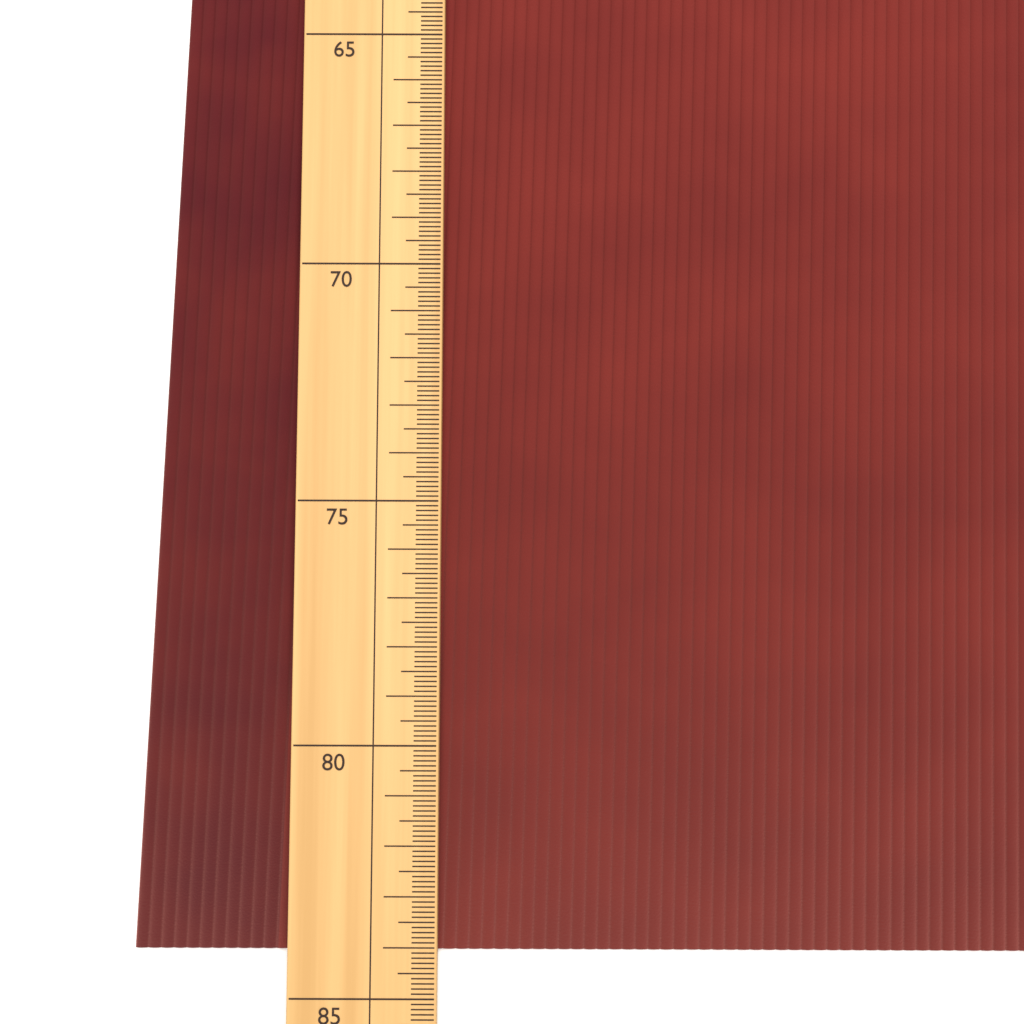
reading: 84.1 (no unit)
